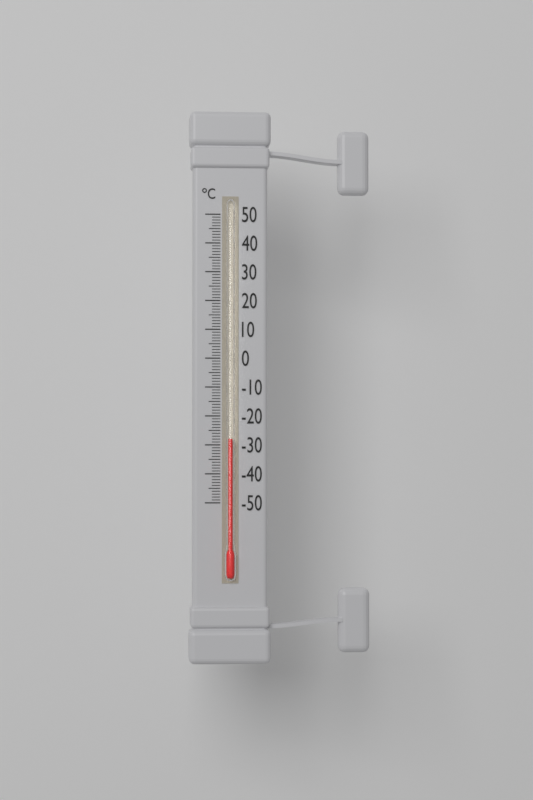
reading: -28 °C
